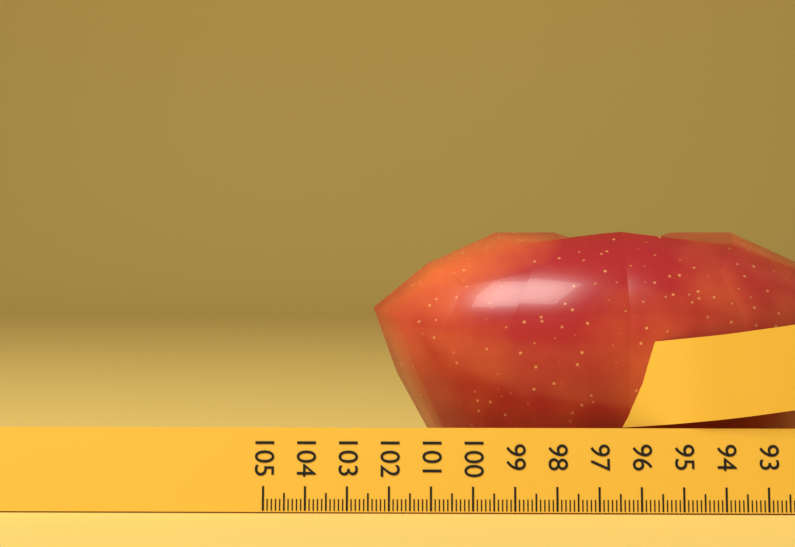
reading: 102.5 (no unit)
